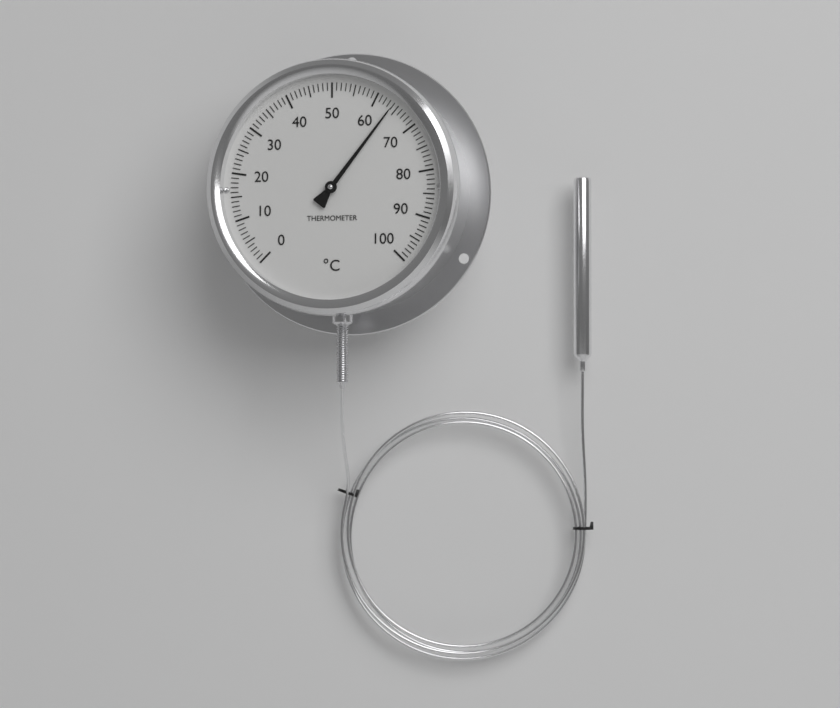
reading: 64 °C
